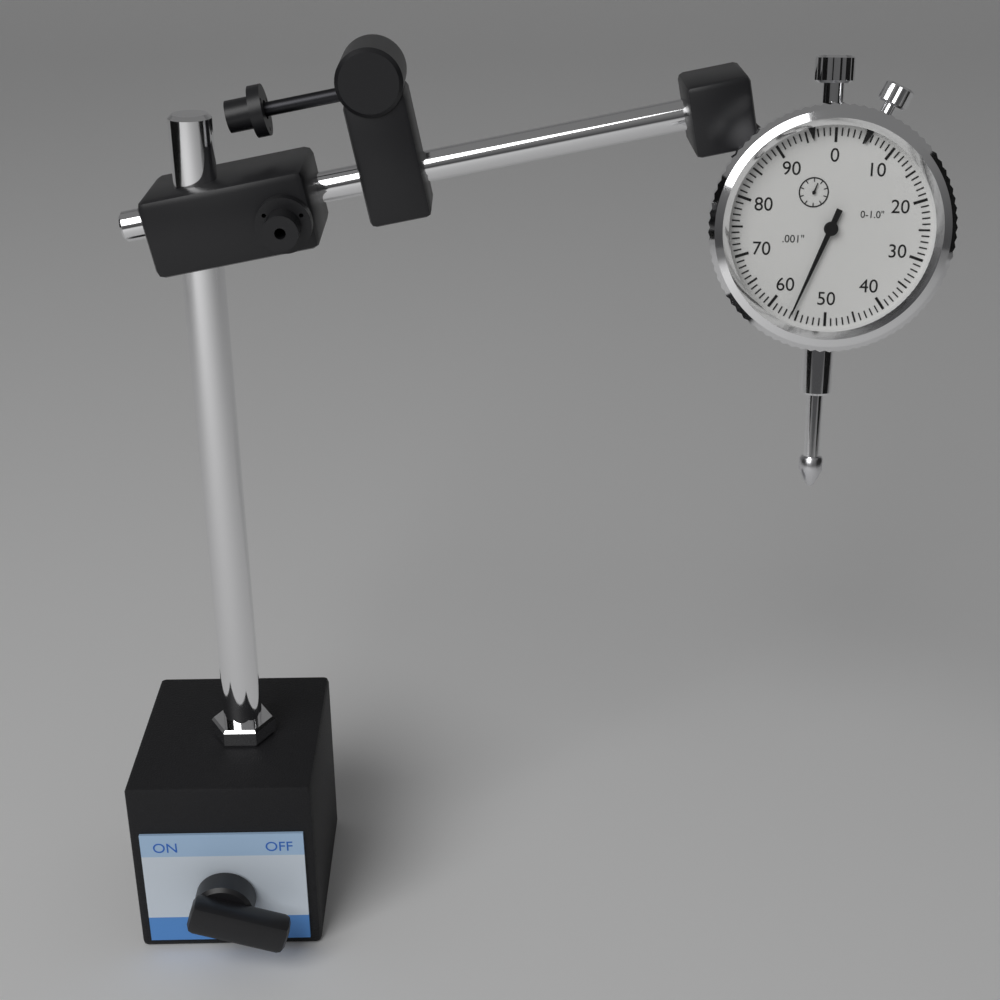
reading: 0.056 in
